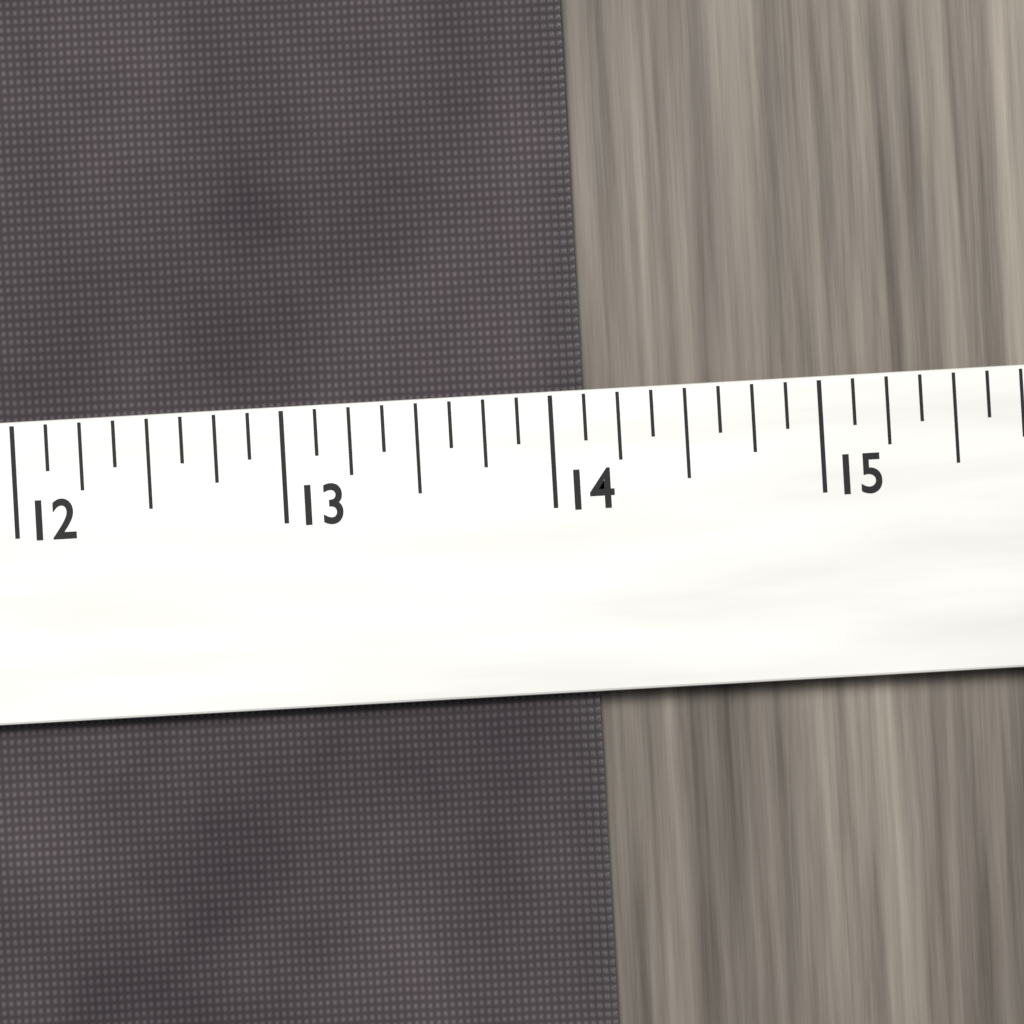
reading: 14.125 (no unit)
